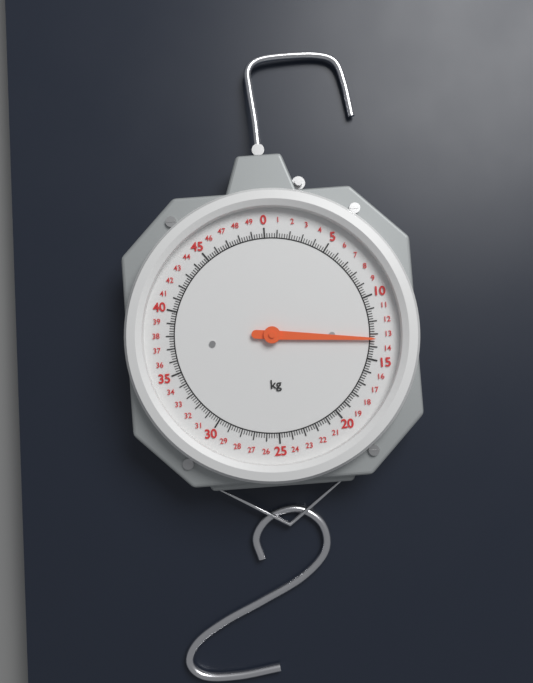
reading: 13.4 kg
